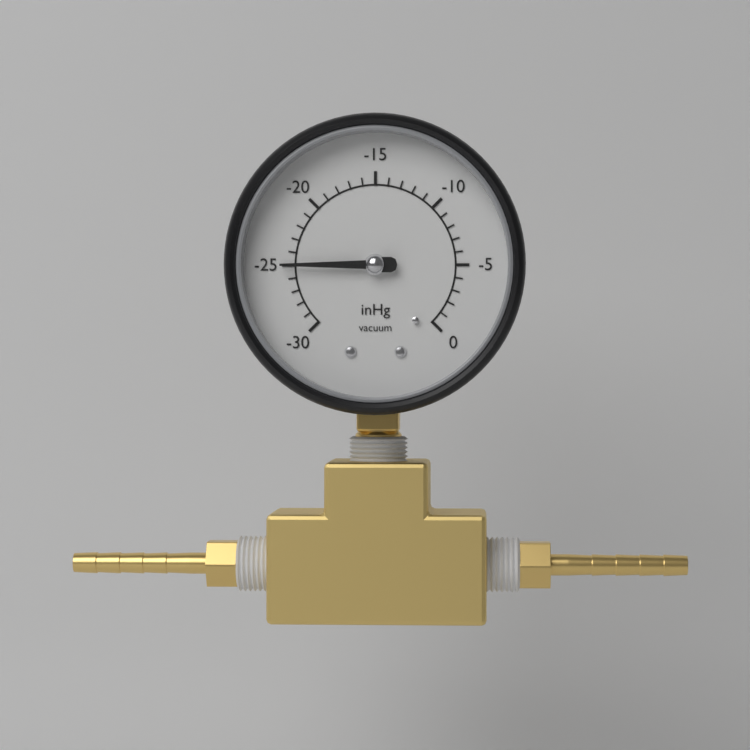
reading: -25 inHg
